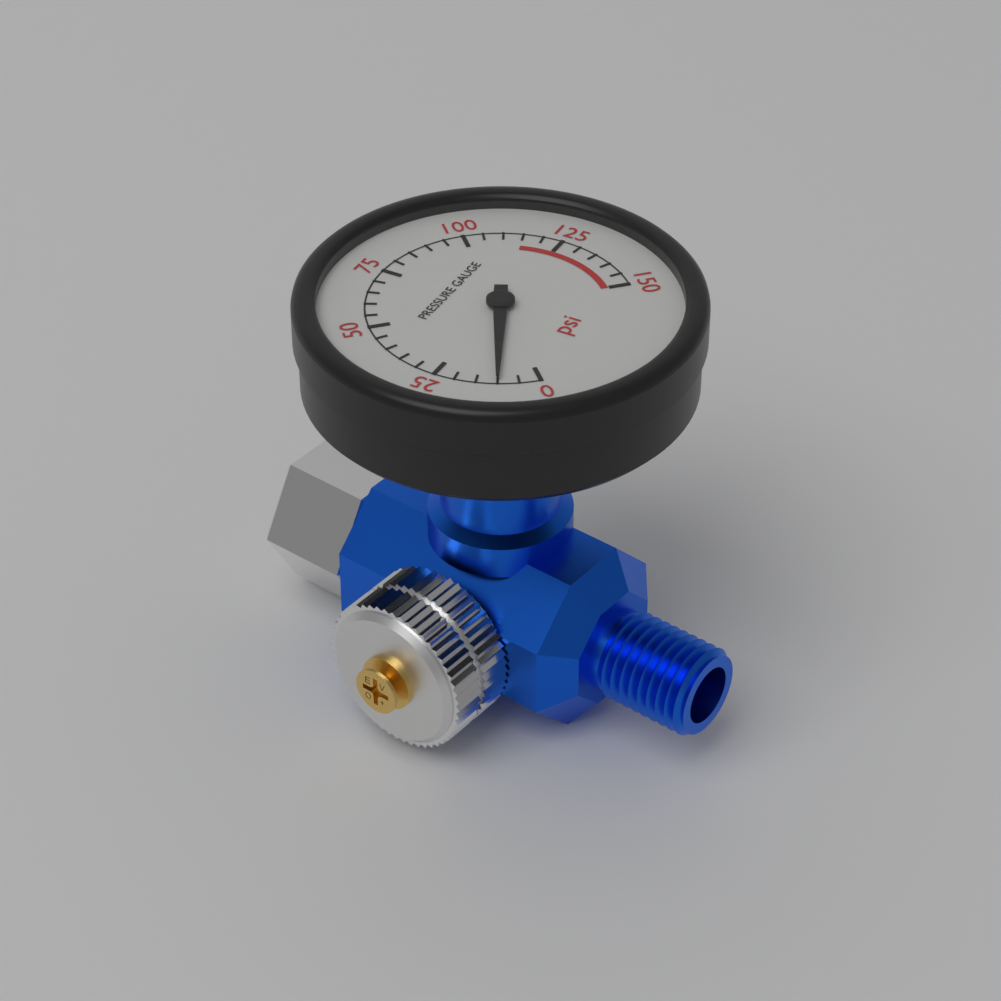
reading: 10 psi
